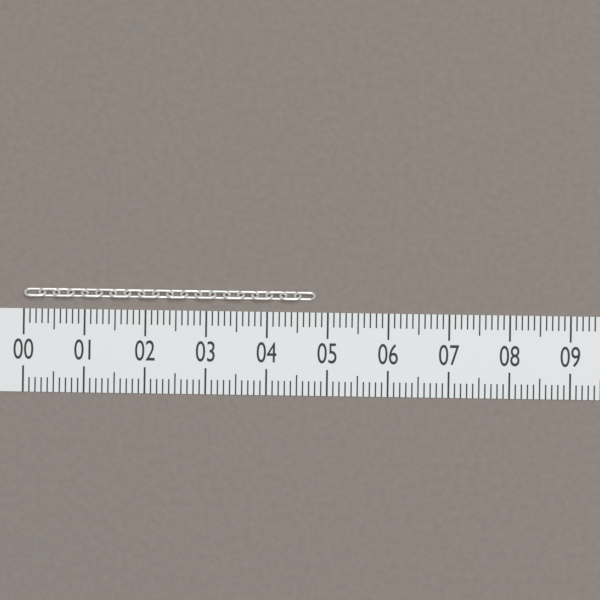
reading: 4.8 (no unit)
